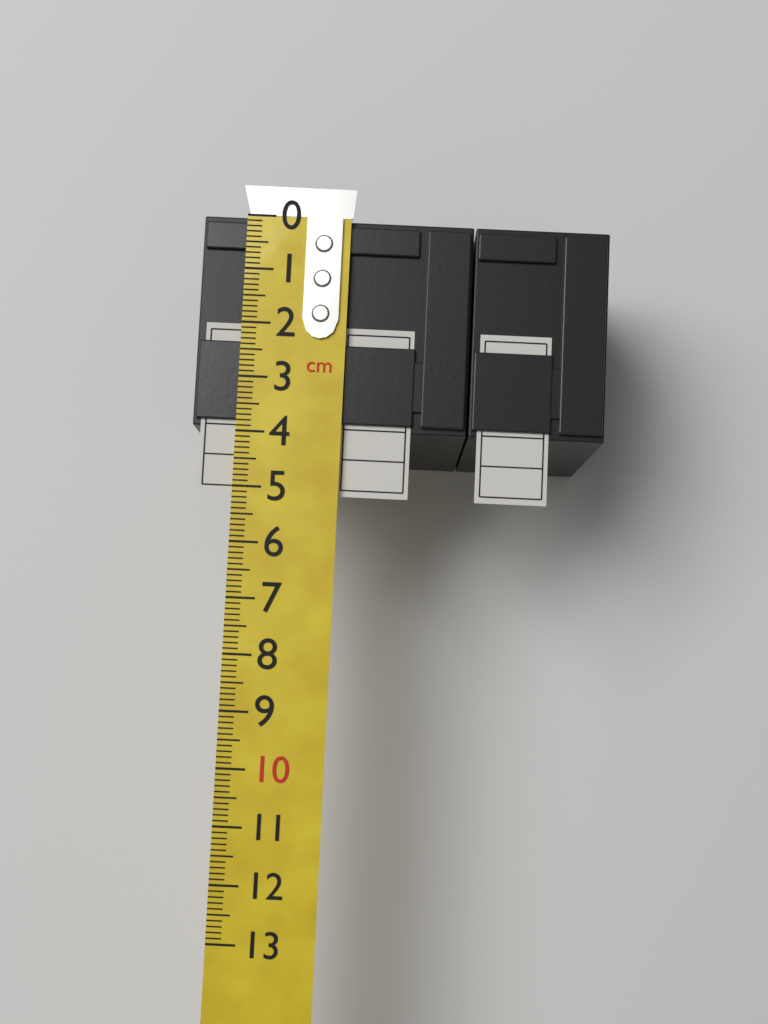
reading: 3.9 cm
